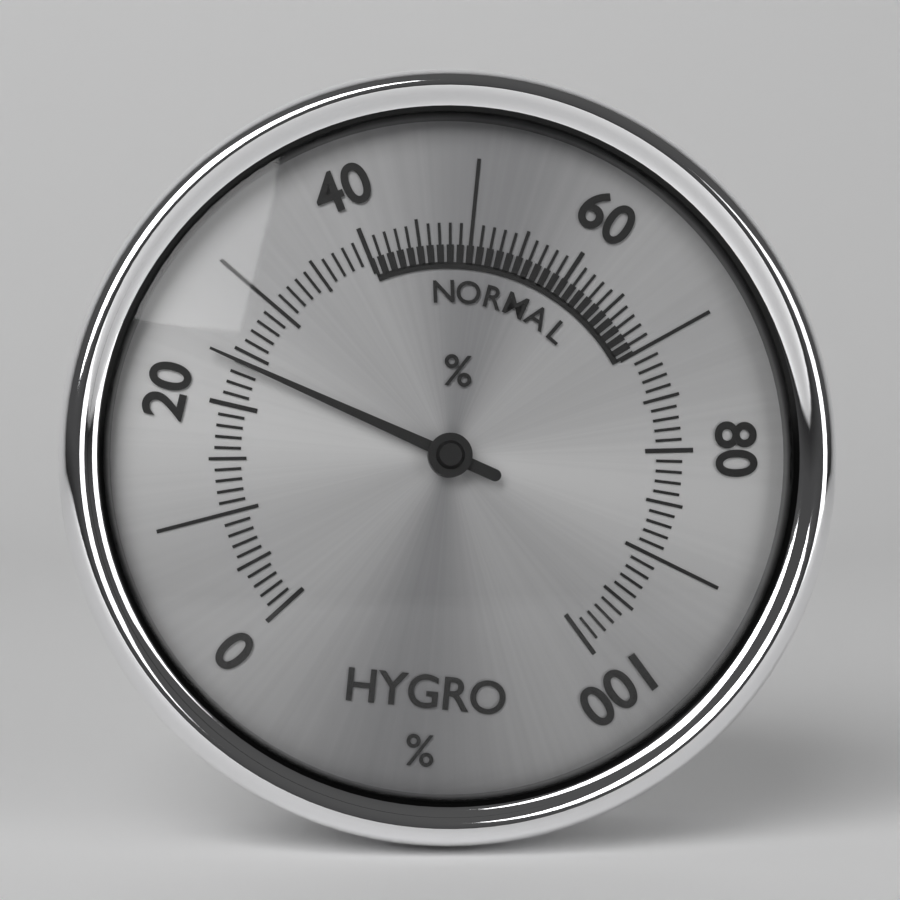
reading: 24 %
